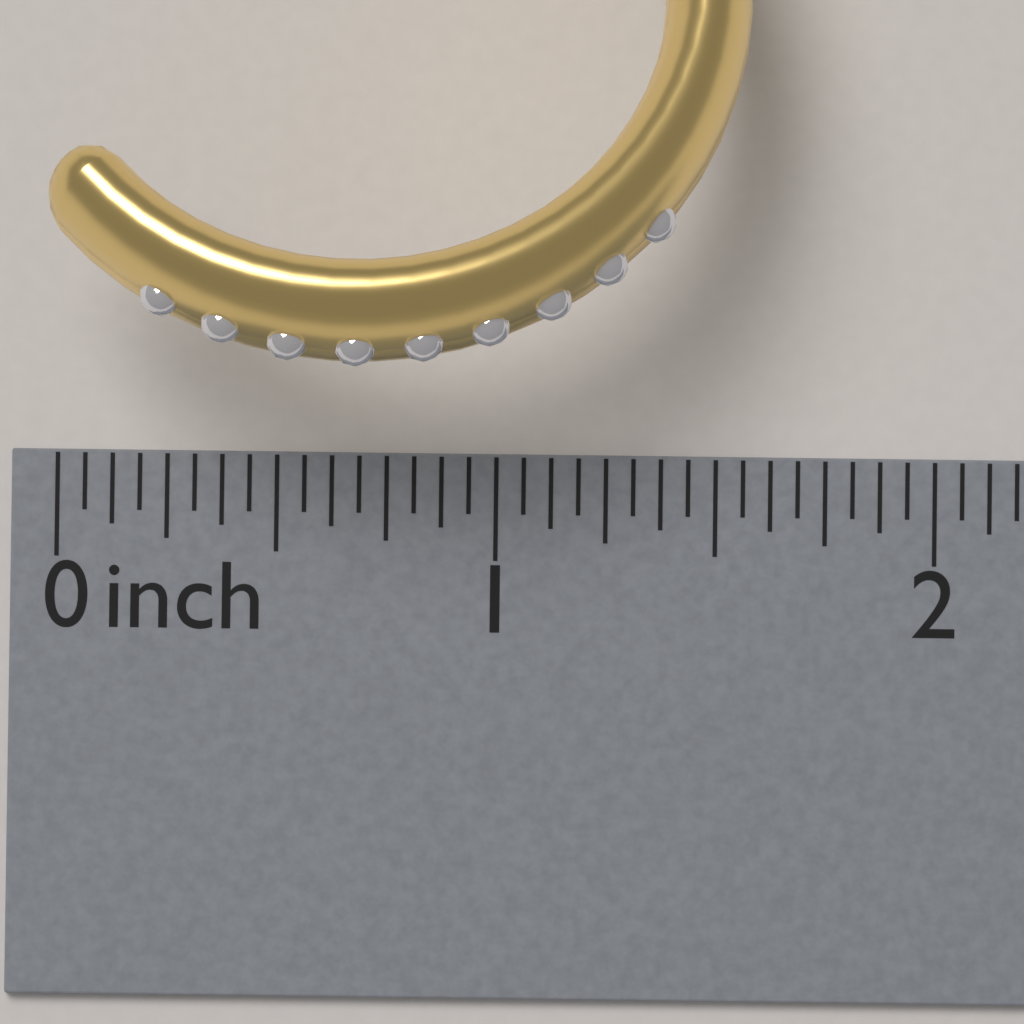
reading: 1.5625 inch
